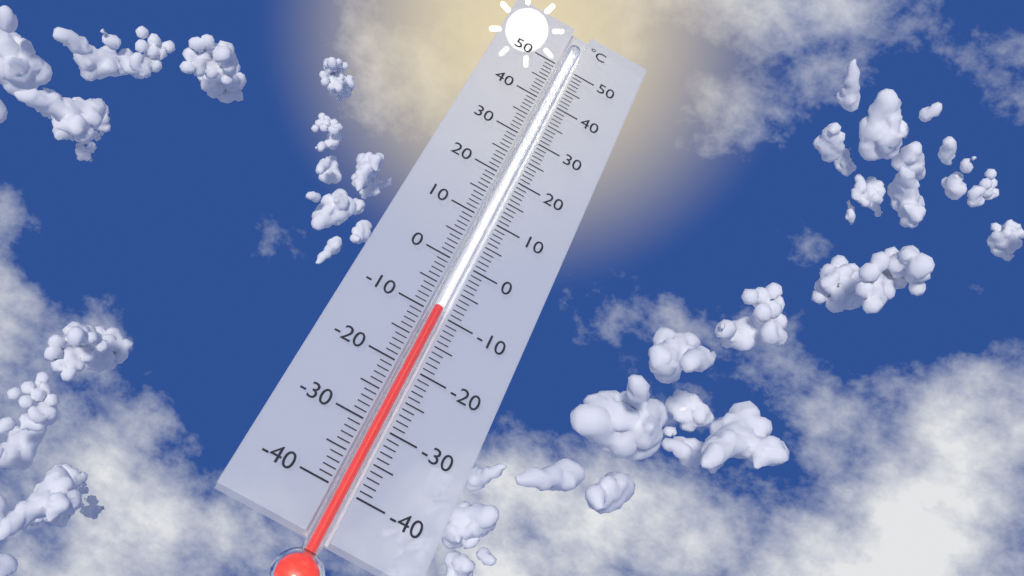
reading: -9 °C
